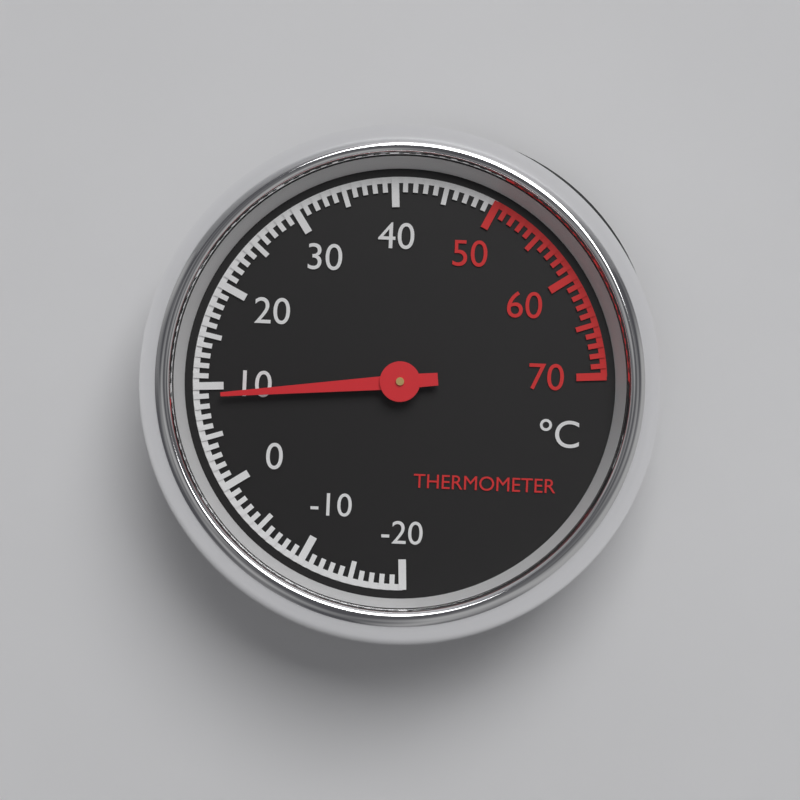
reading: 9 °C
